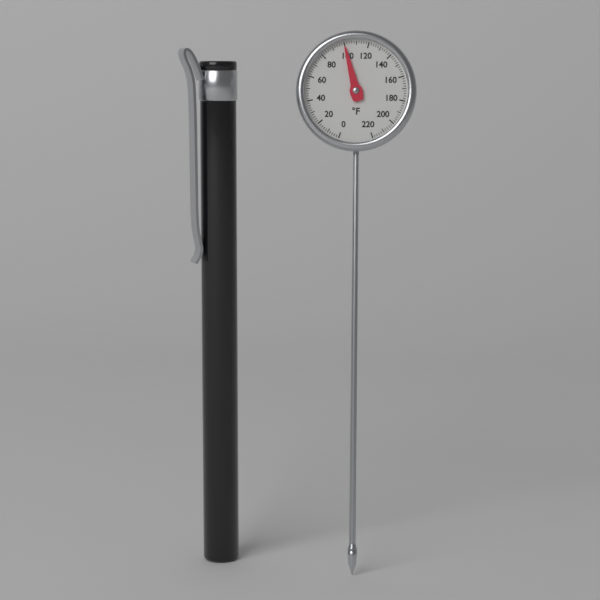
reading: 100 °F
